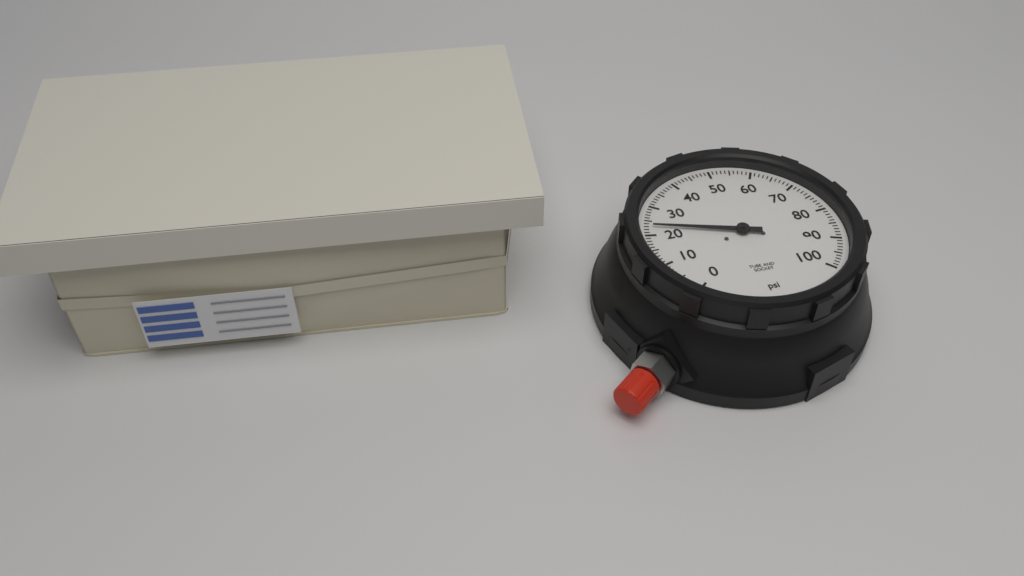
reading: 23 psi
